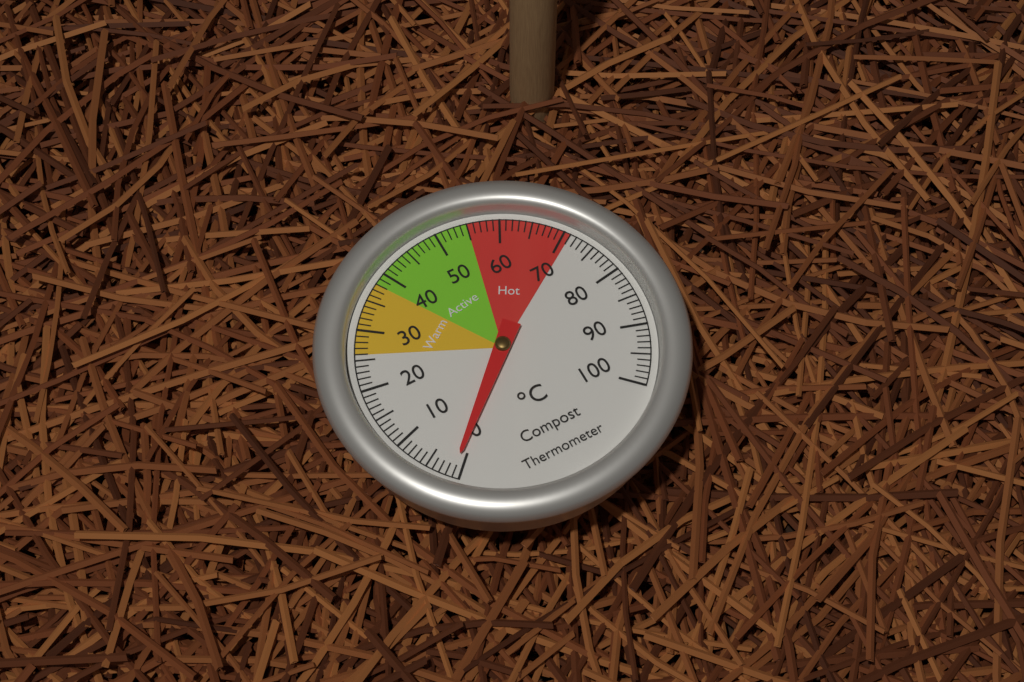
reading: 1 °C
